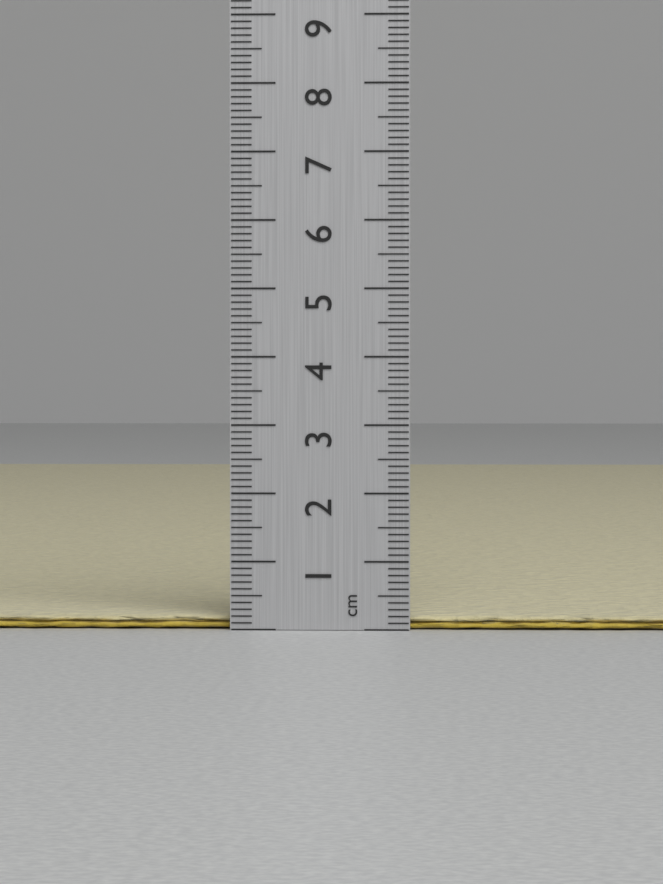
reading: 0.2 cm
